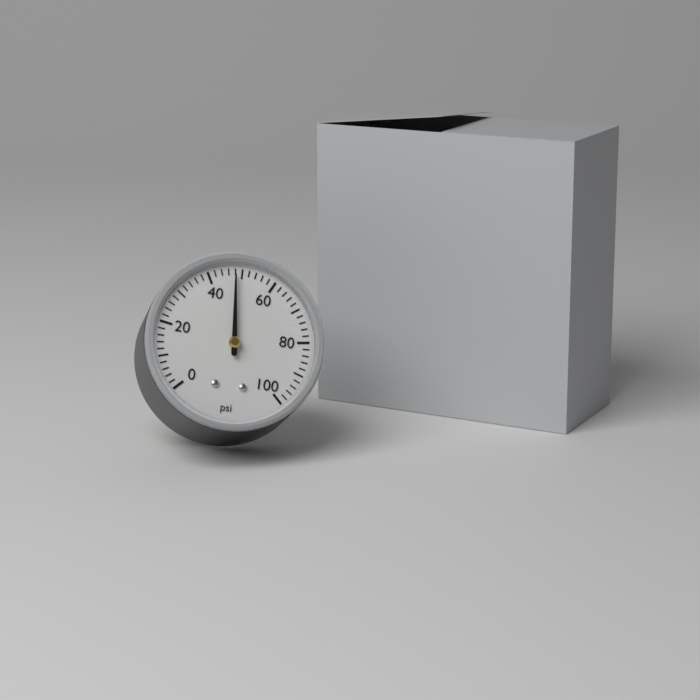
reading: 48 psi
